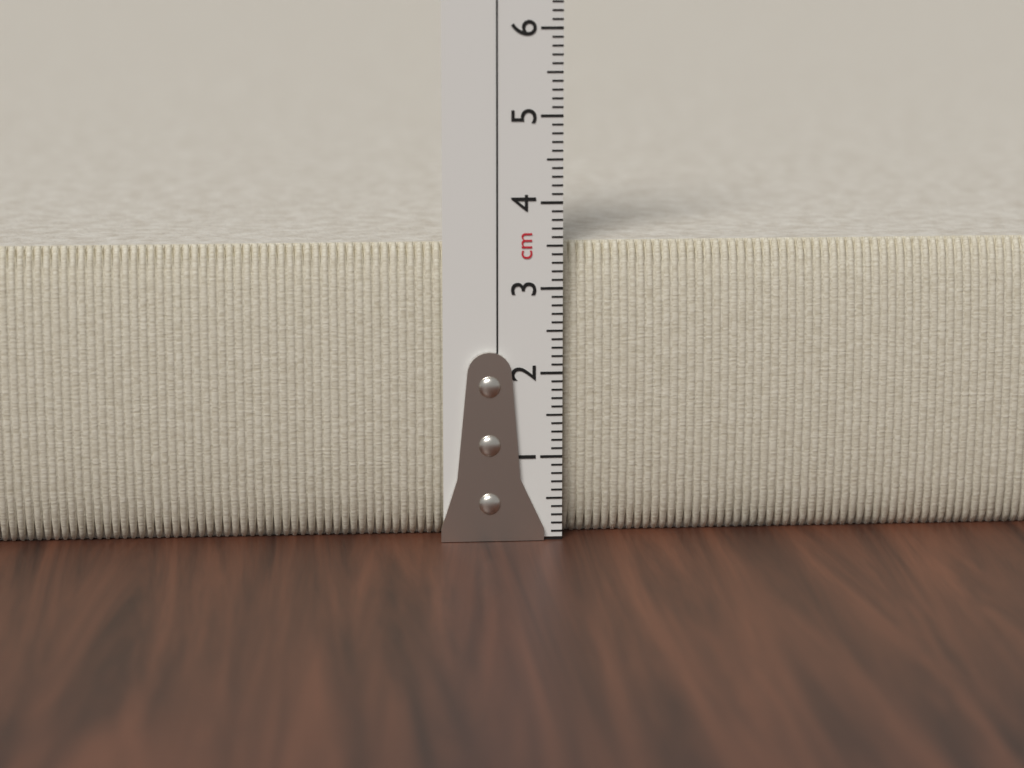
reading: 3.5 cm
